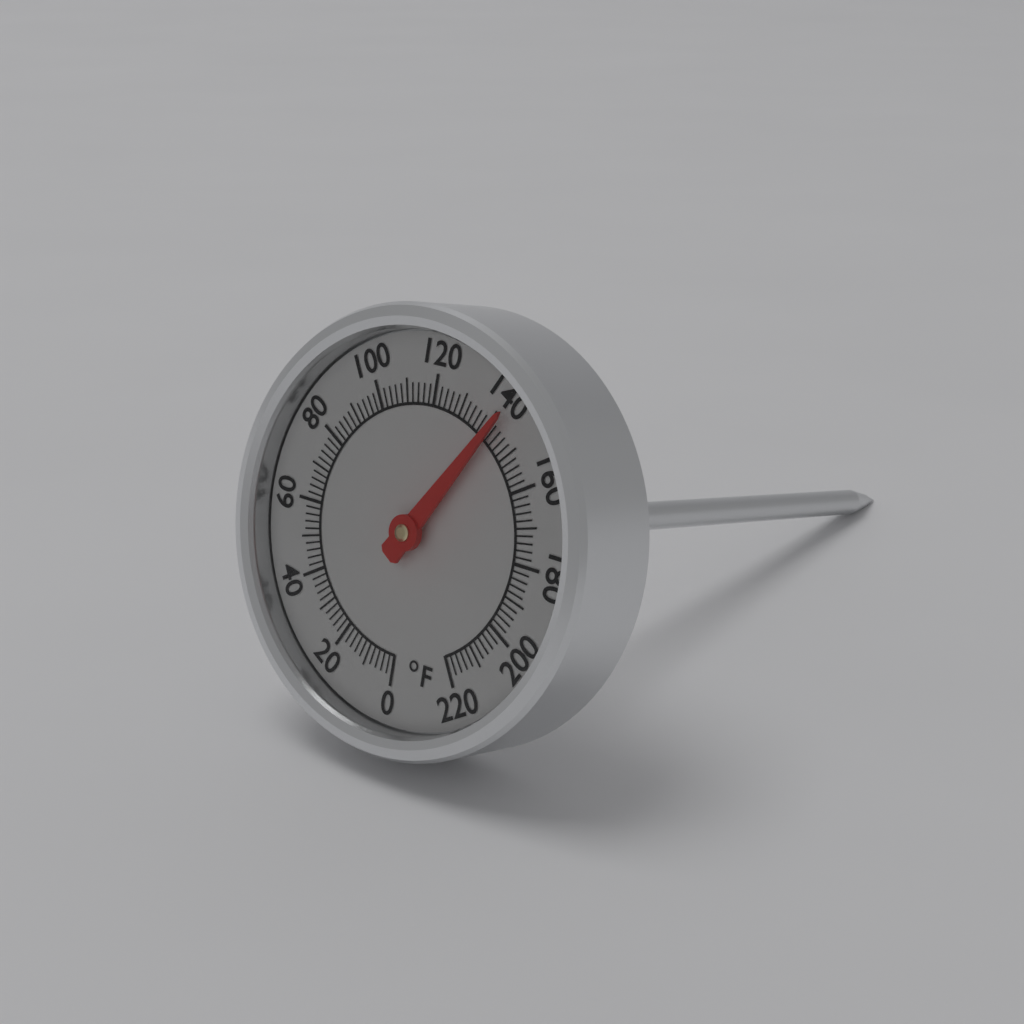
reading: 142 °F
